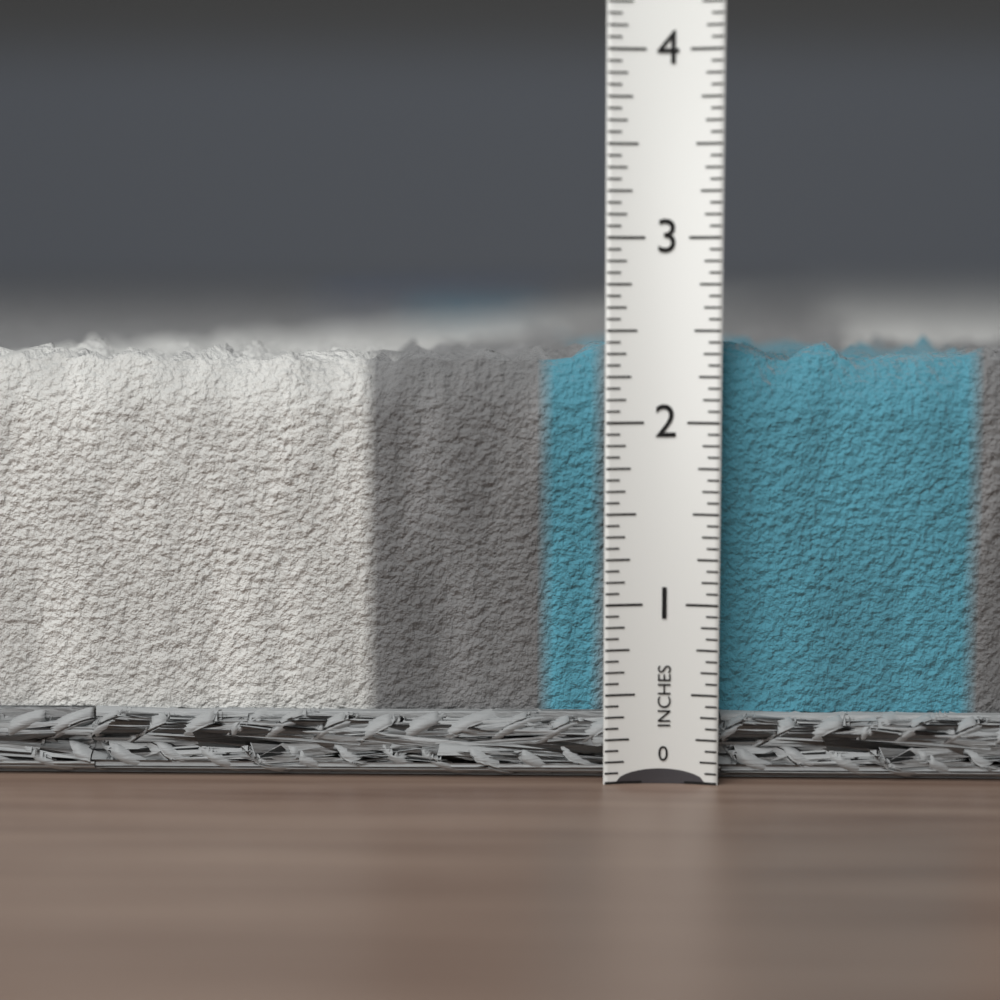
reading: 2.5625 in
